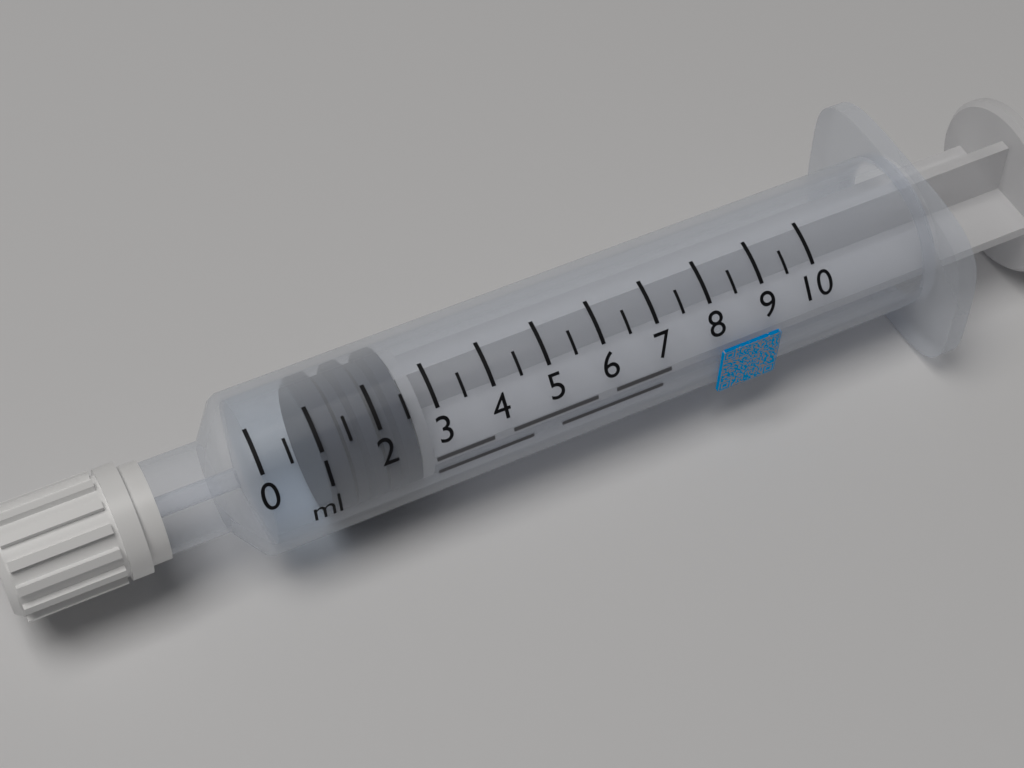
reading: 1.0 ml
